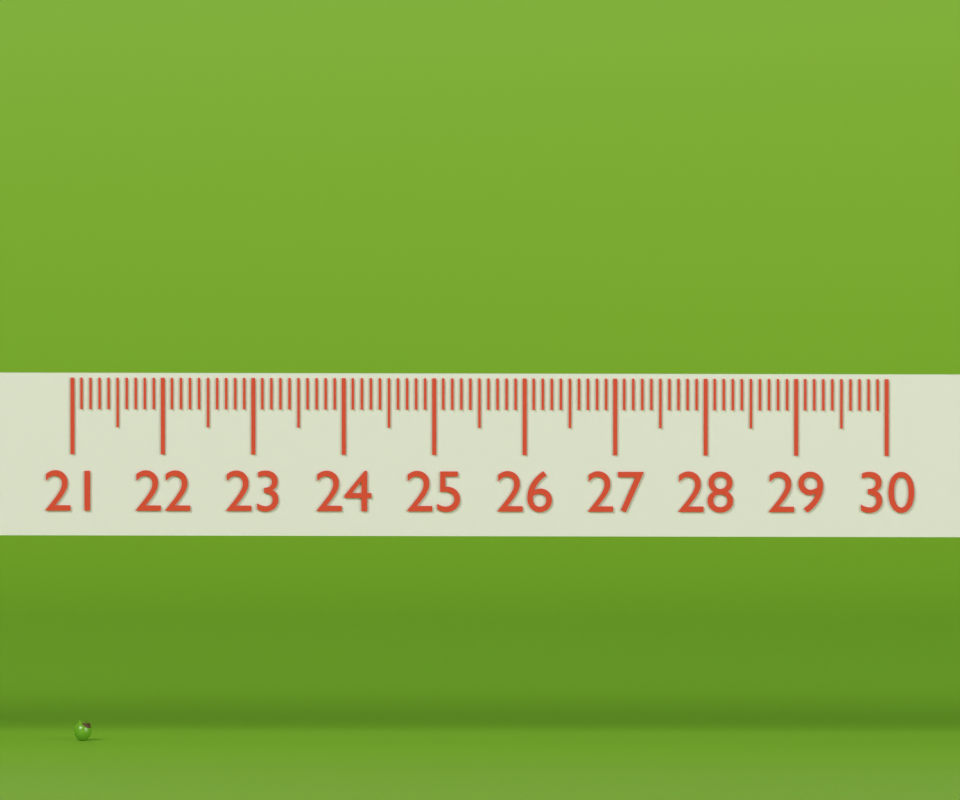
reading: 21.2 (no unit)
